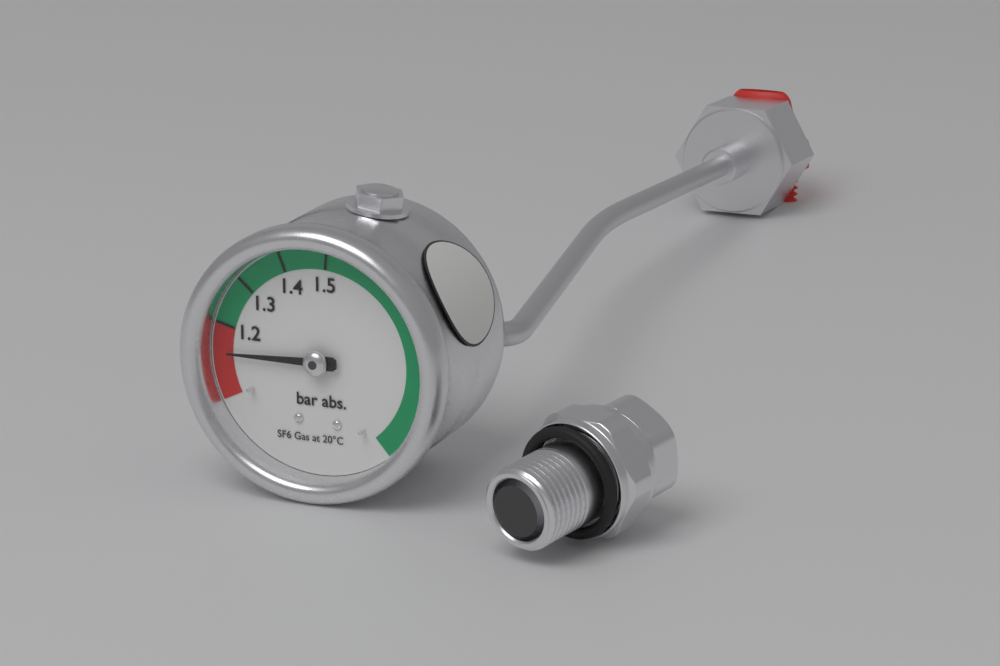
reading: 1.14 bar
